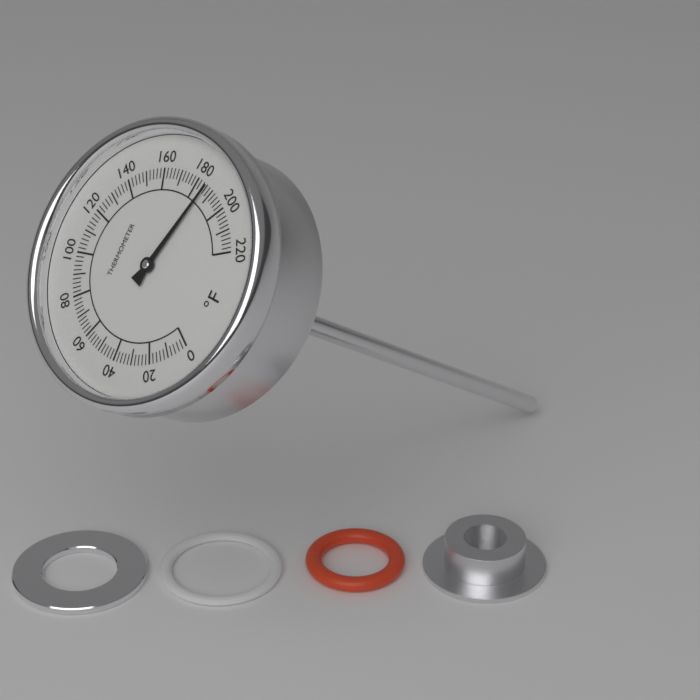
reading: 186 °F
